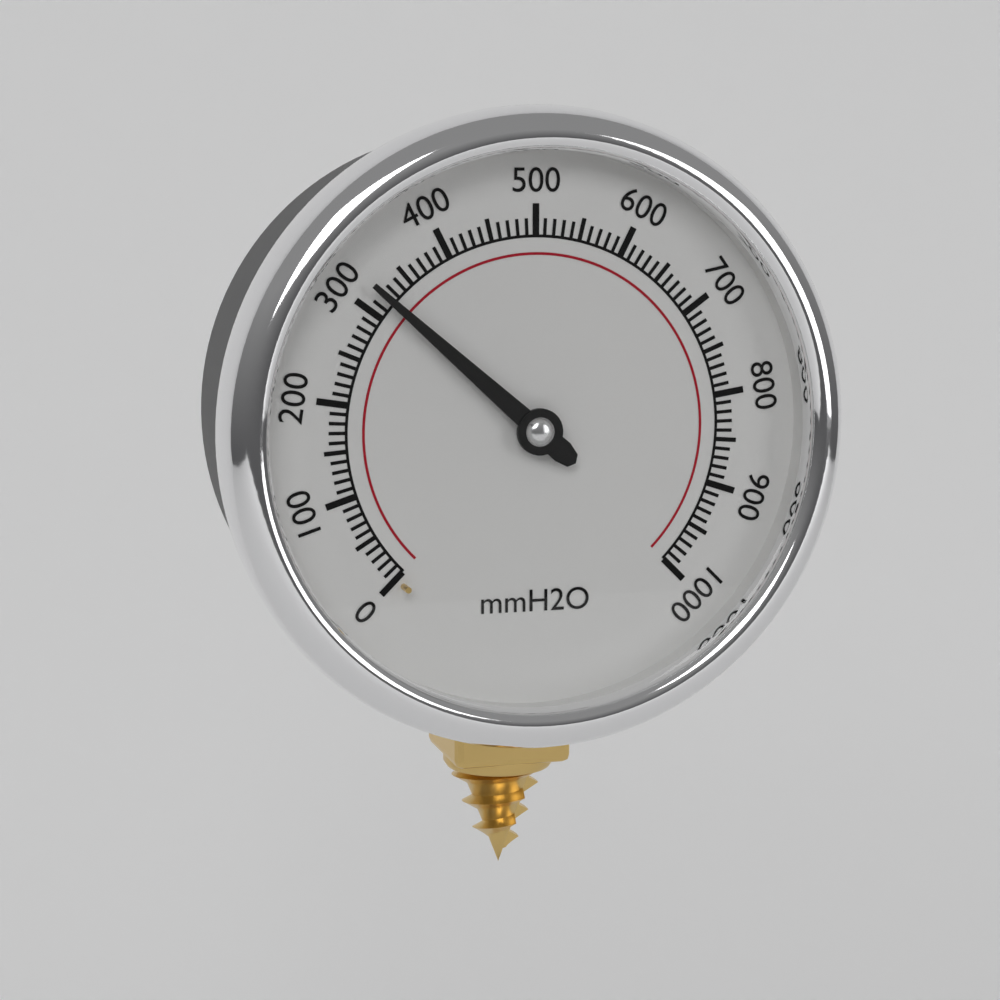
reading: 320 mmH2O
